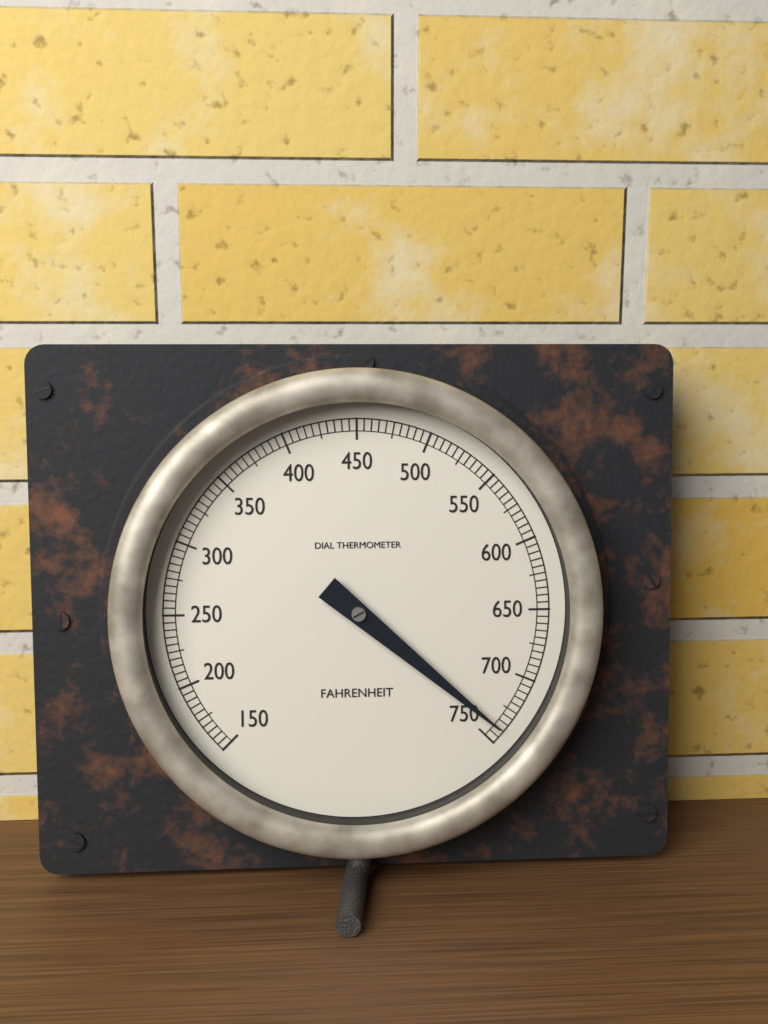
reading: 740 °F
